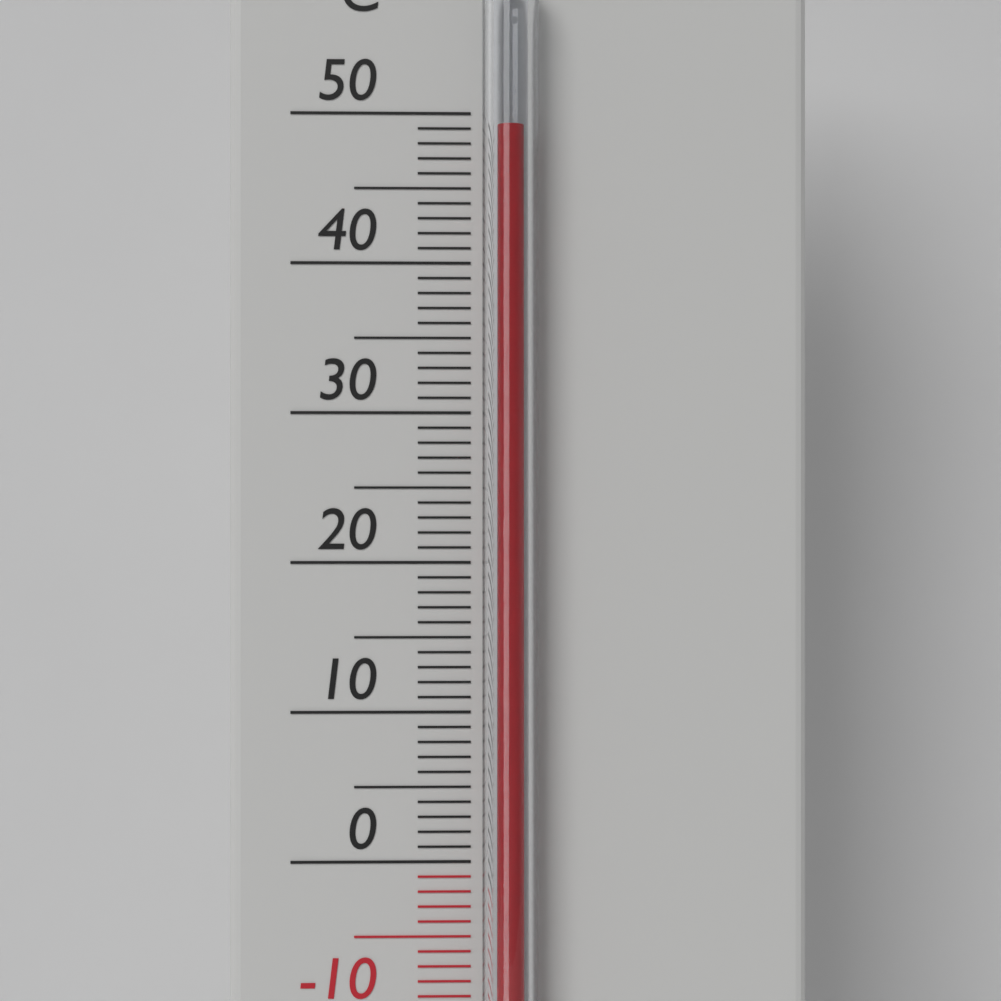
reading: 49 °C
